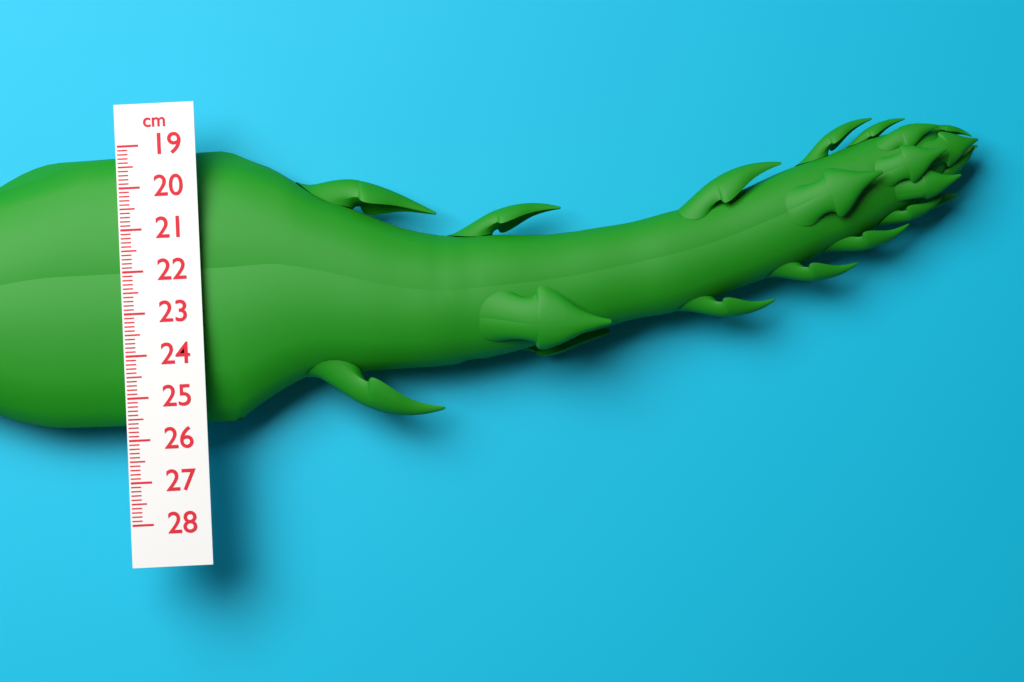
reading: 25.7 cm
